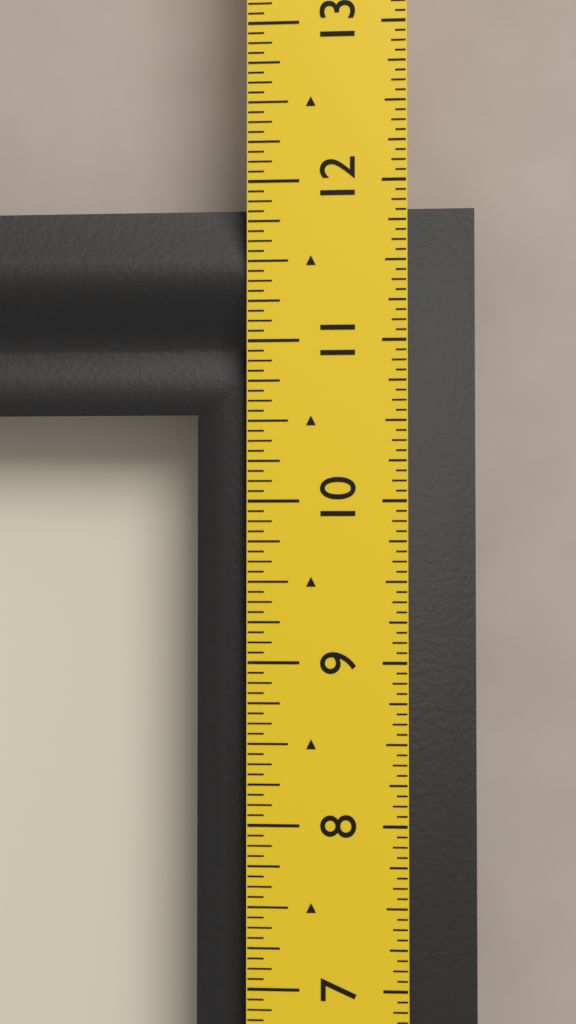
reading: 11.8750 in
